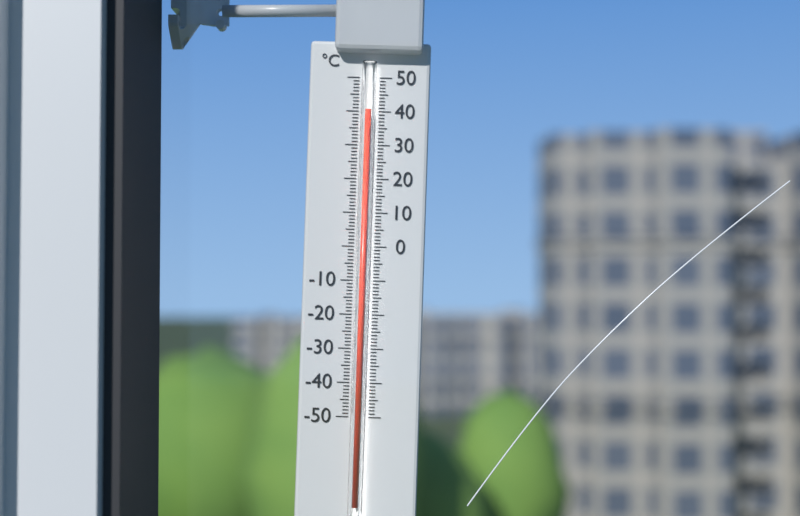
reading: 40 °C
